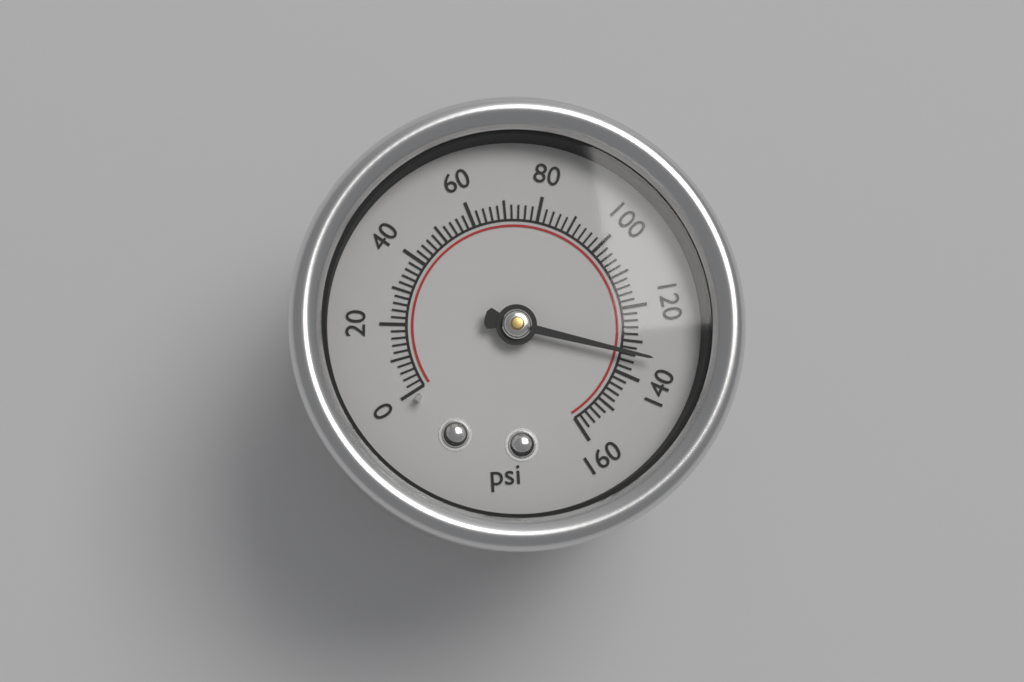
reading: 134 psi
